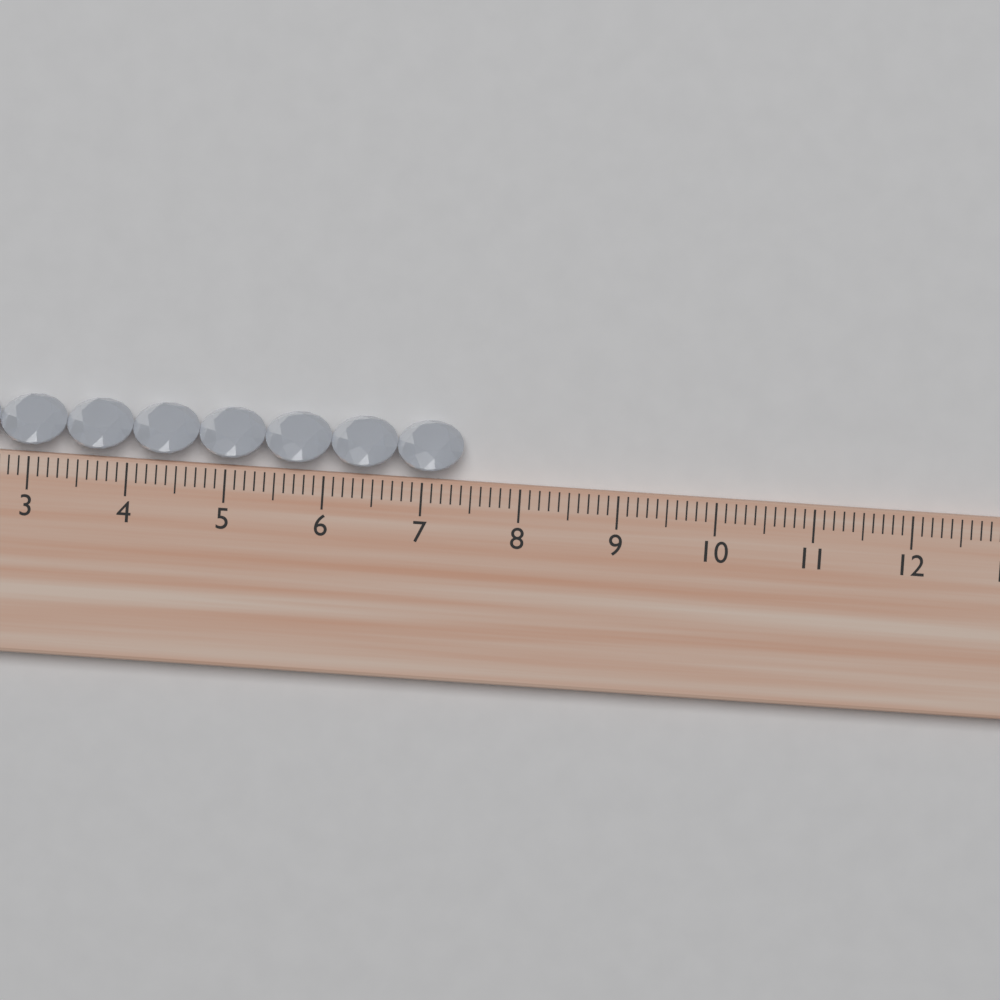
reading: 7.4 cm
